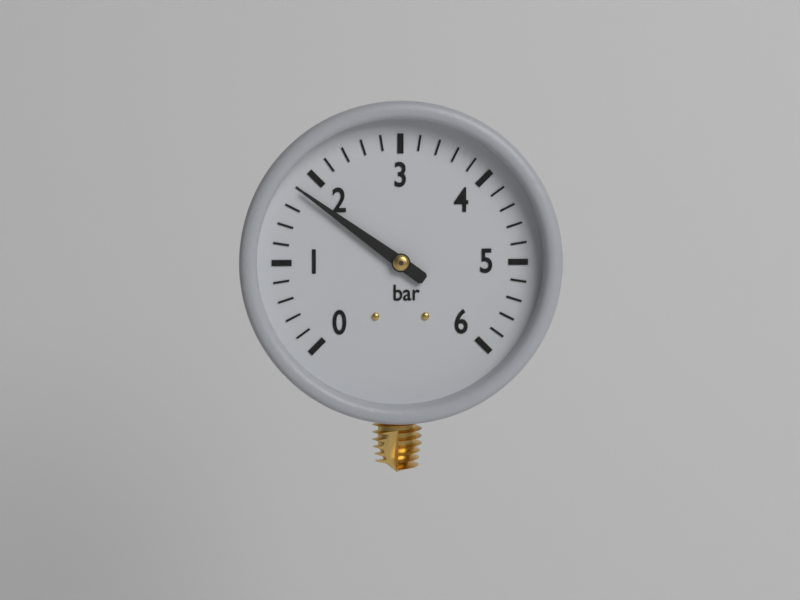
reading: 1.8 bar
